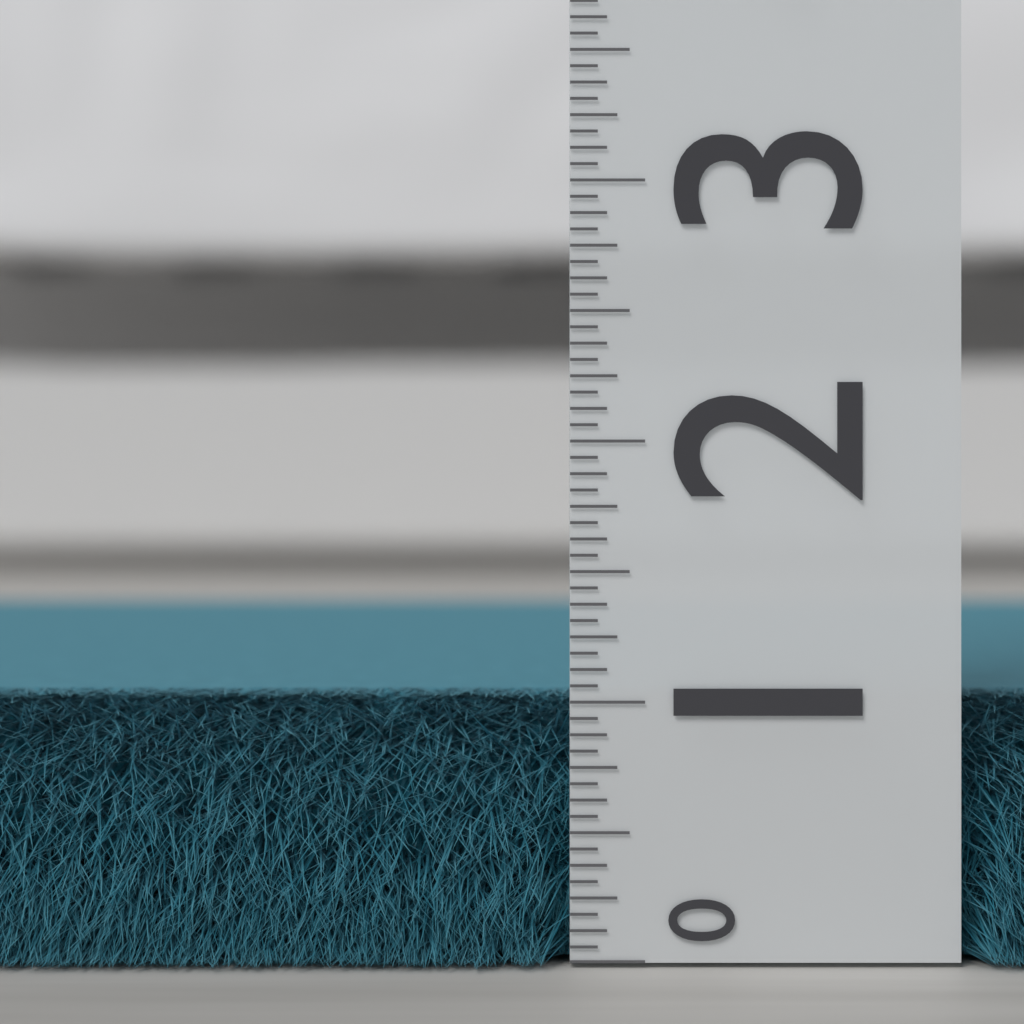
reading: 1.0000 (no unit)
